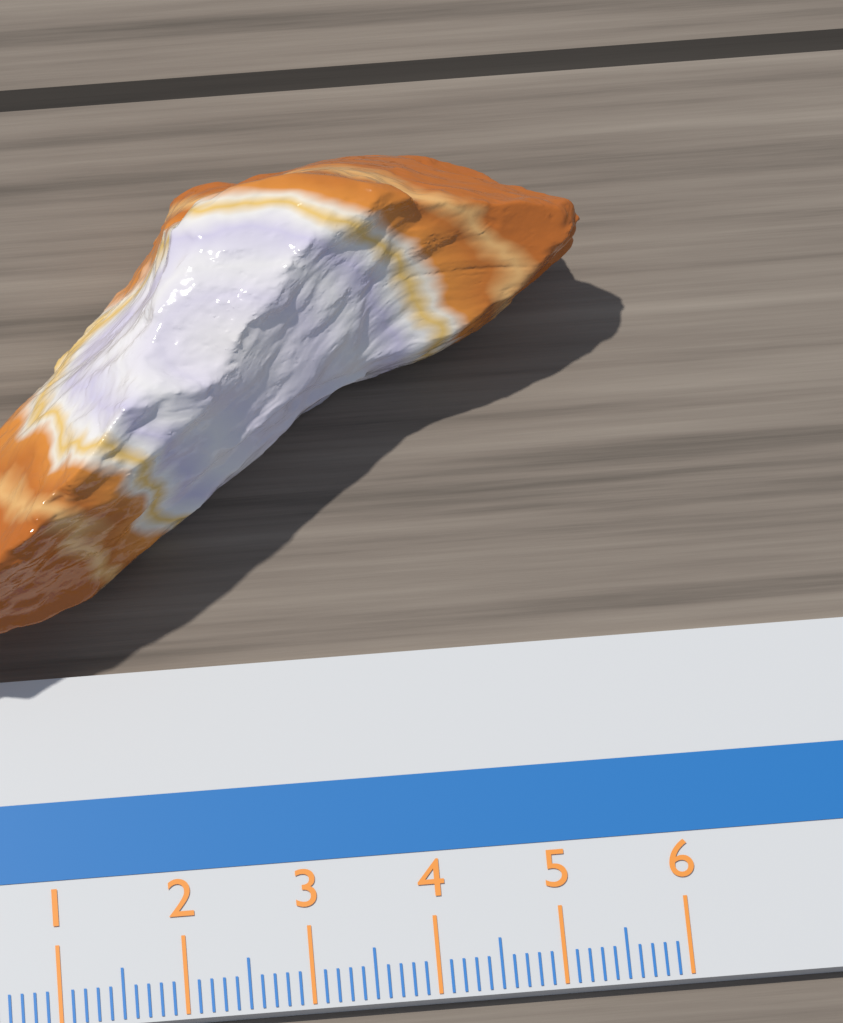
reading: 5.7 cm
